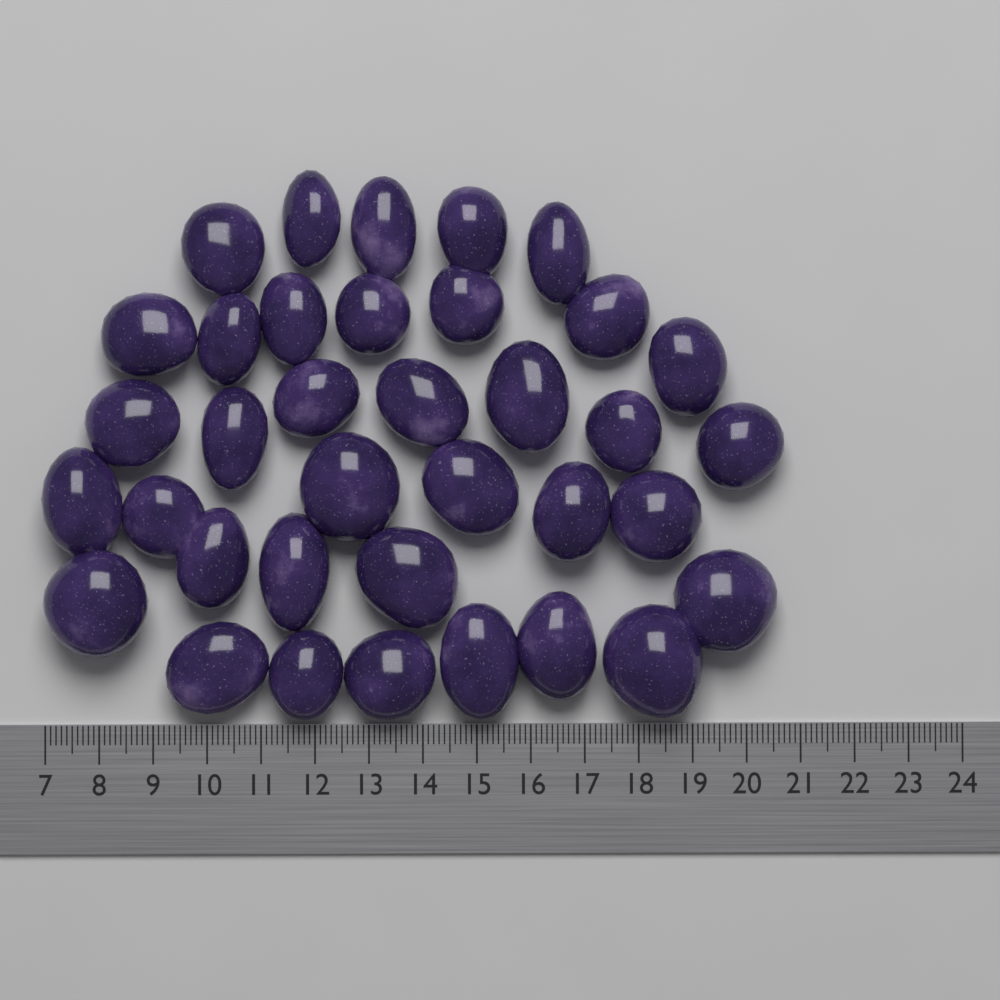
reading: 20.7 (no unit)
